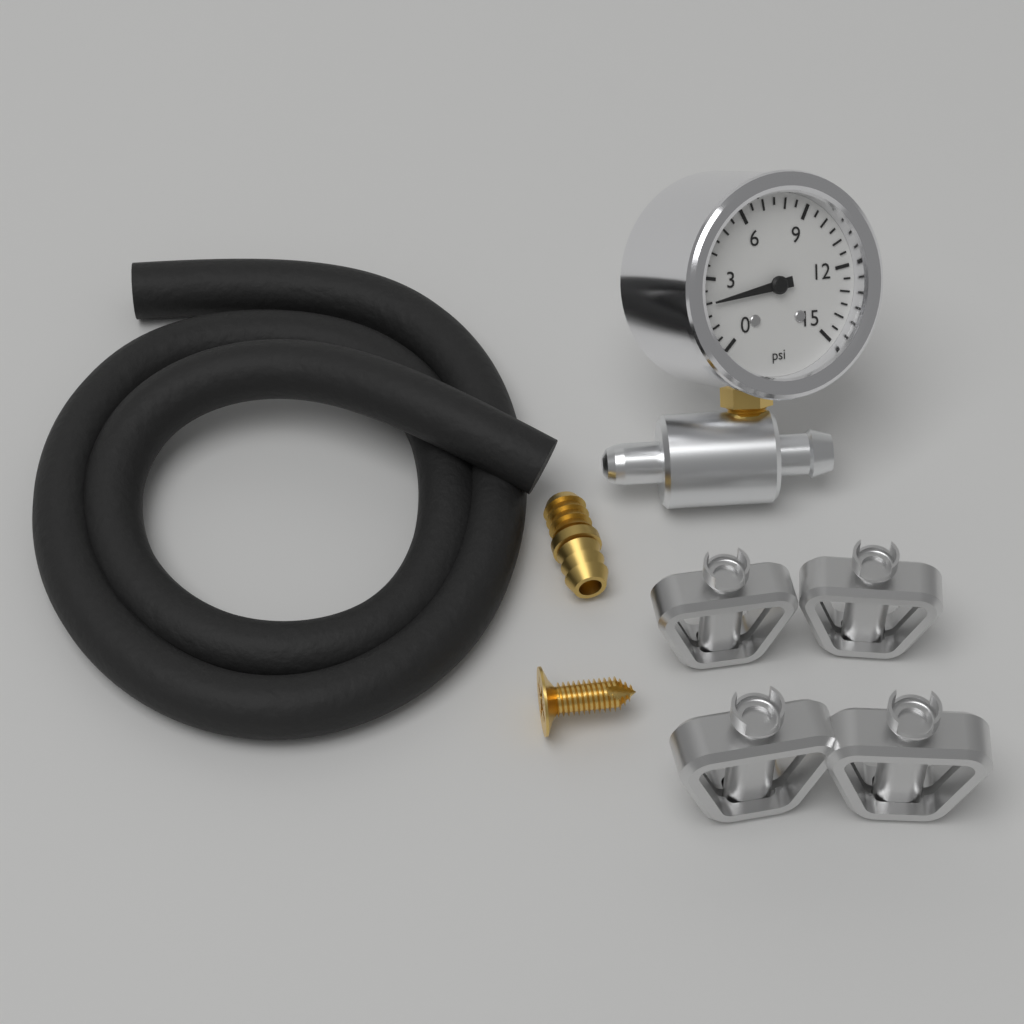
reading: 2.0 psi
